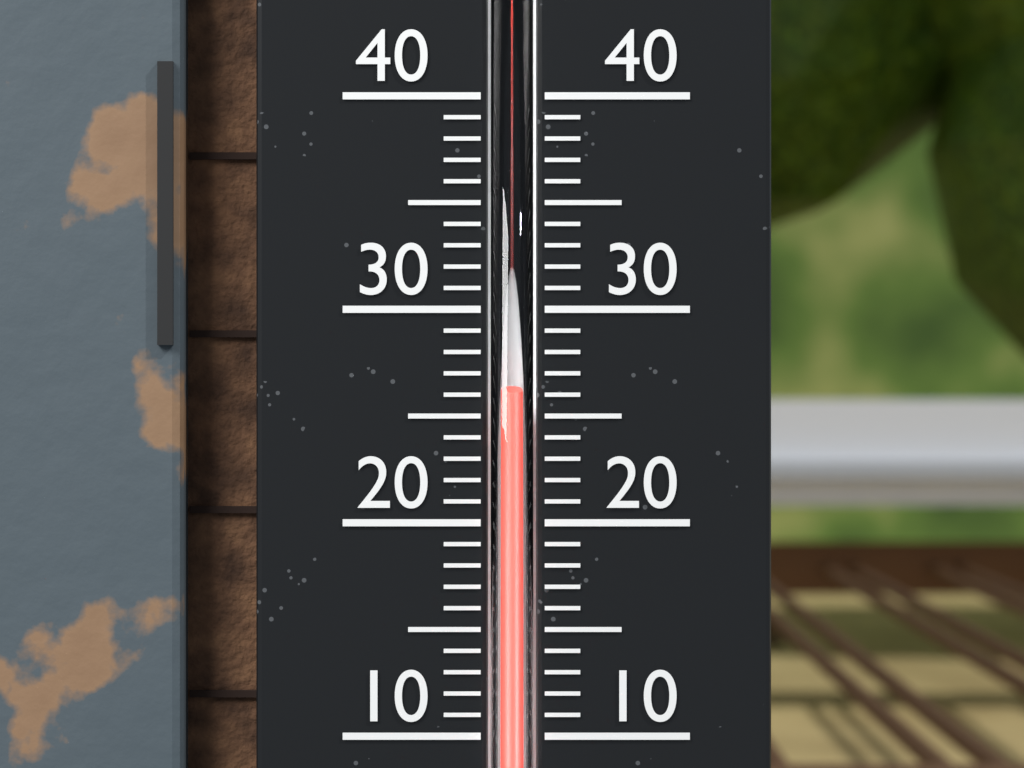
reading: 26 (no unit)
